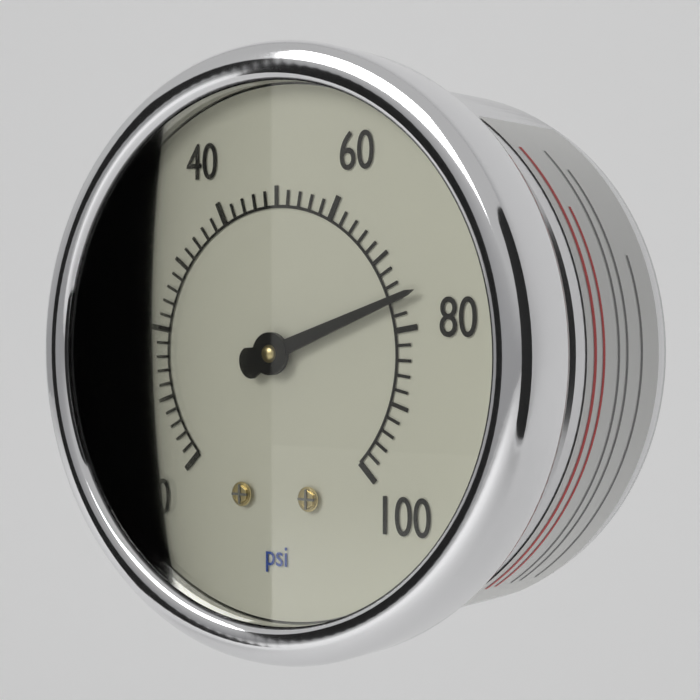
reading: 76 psi
